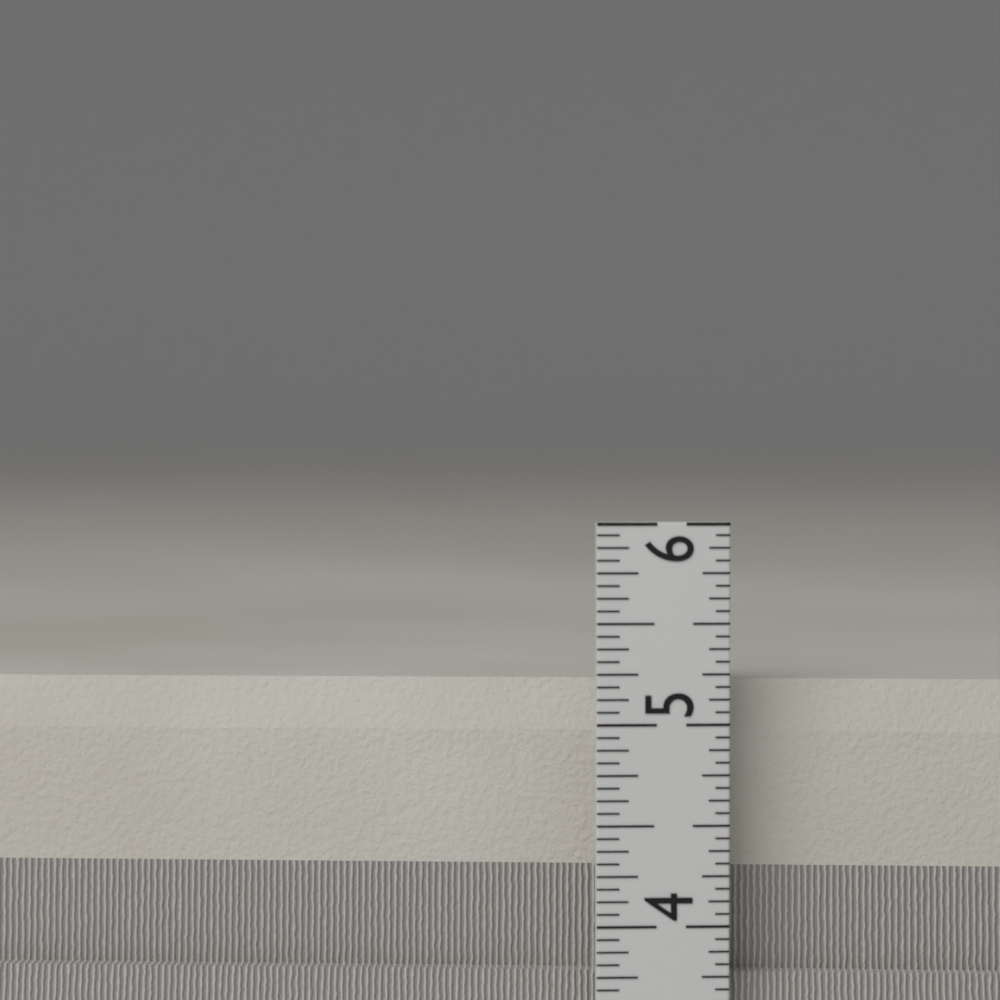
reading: 5.1875 in
